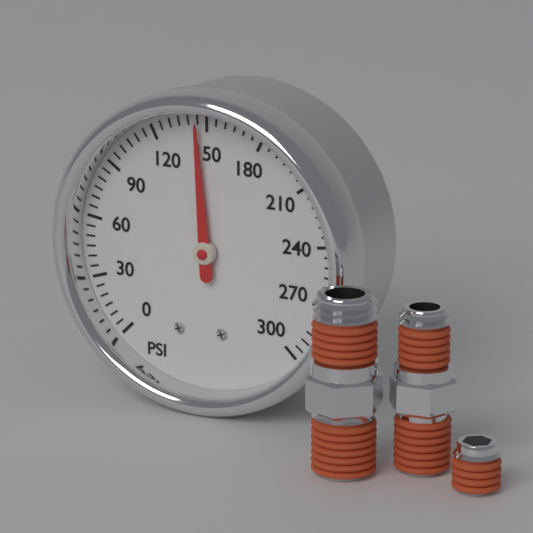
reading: 145 psi
